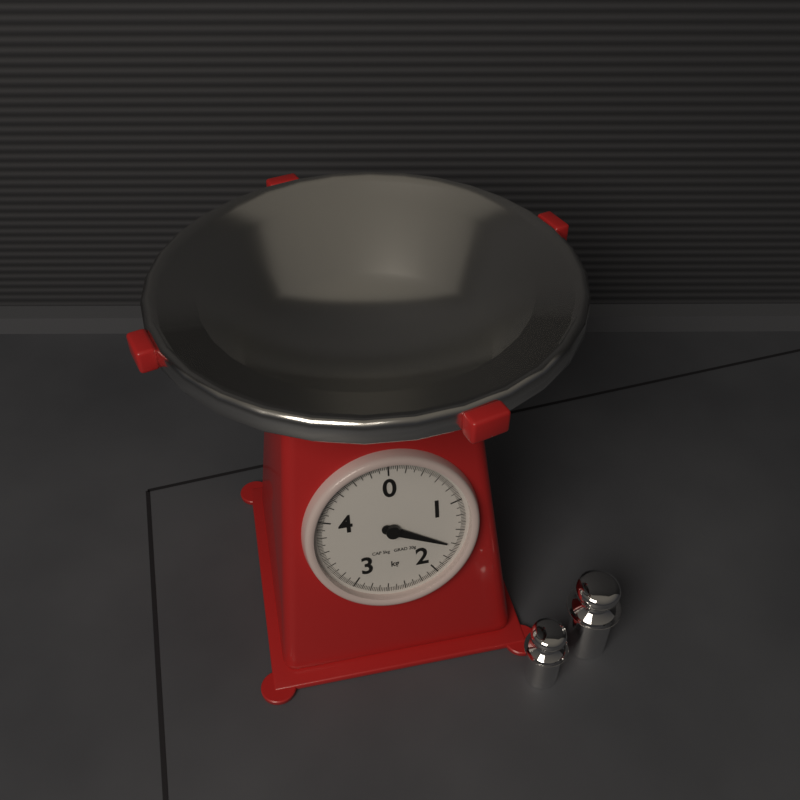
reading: 1.62 kg
